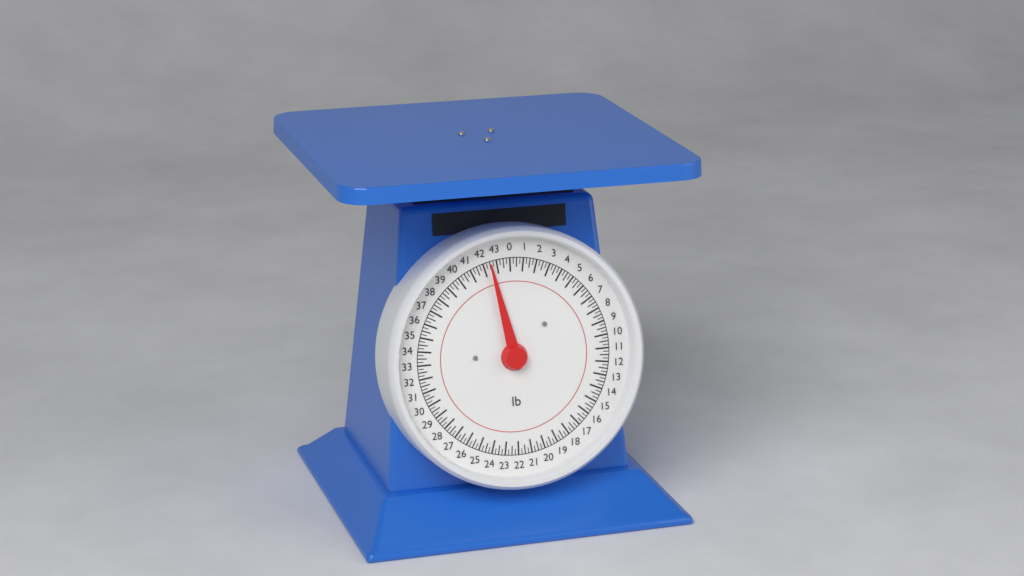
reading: 42.50 lb
